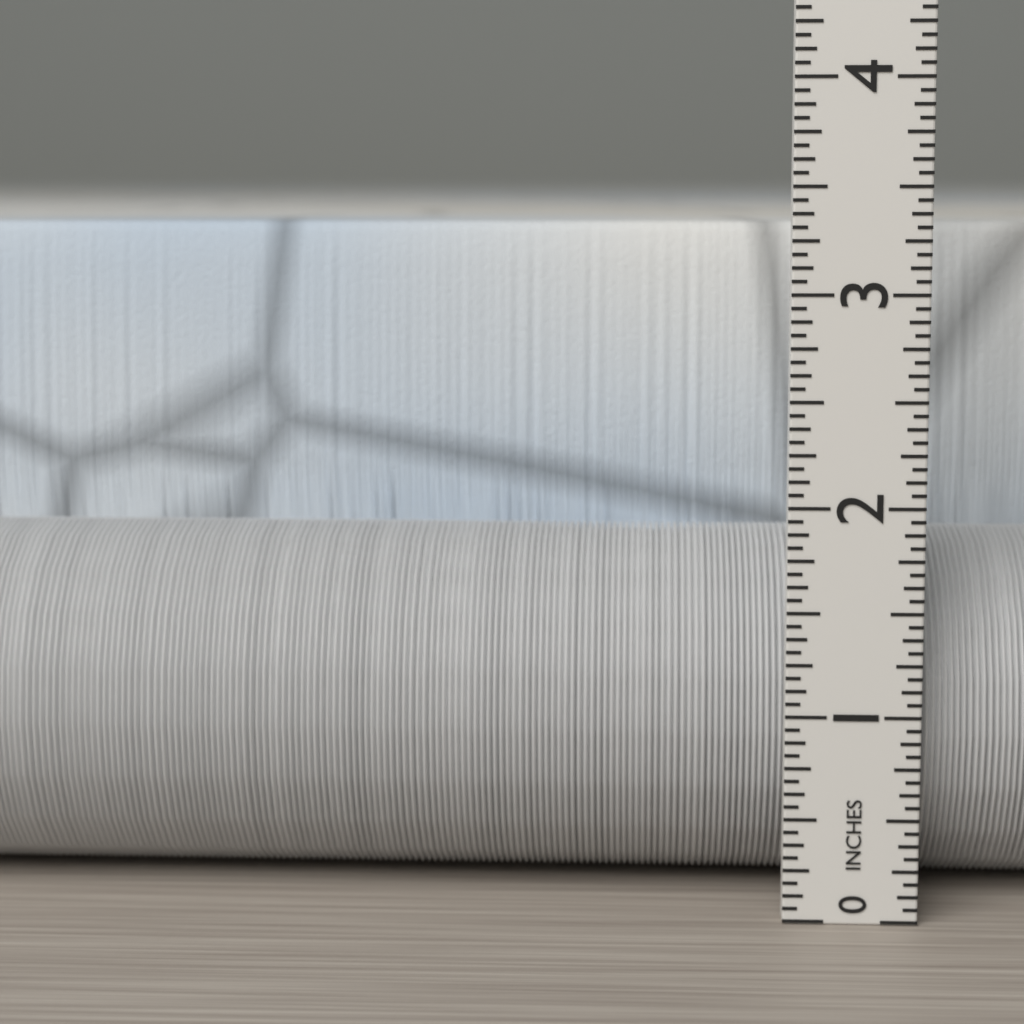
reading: 3.3125 in
